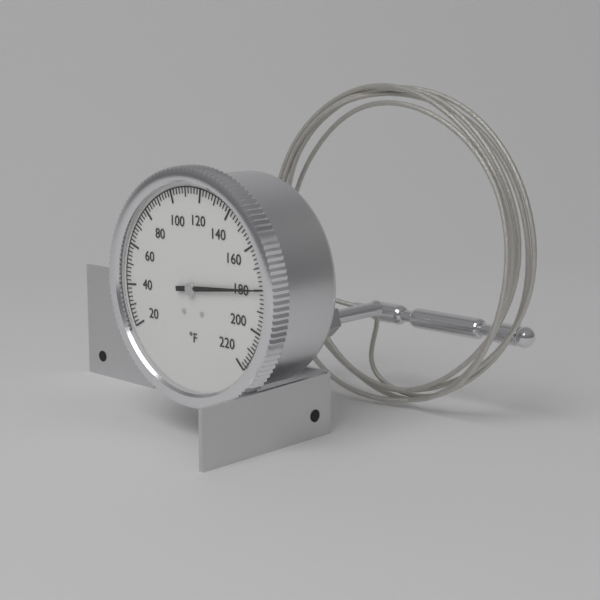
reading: 180 °F
